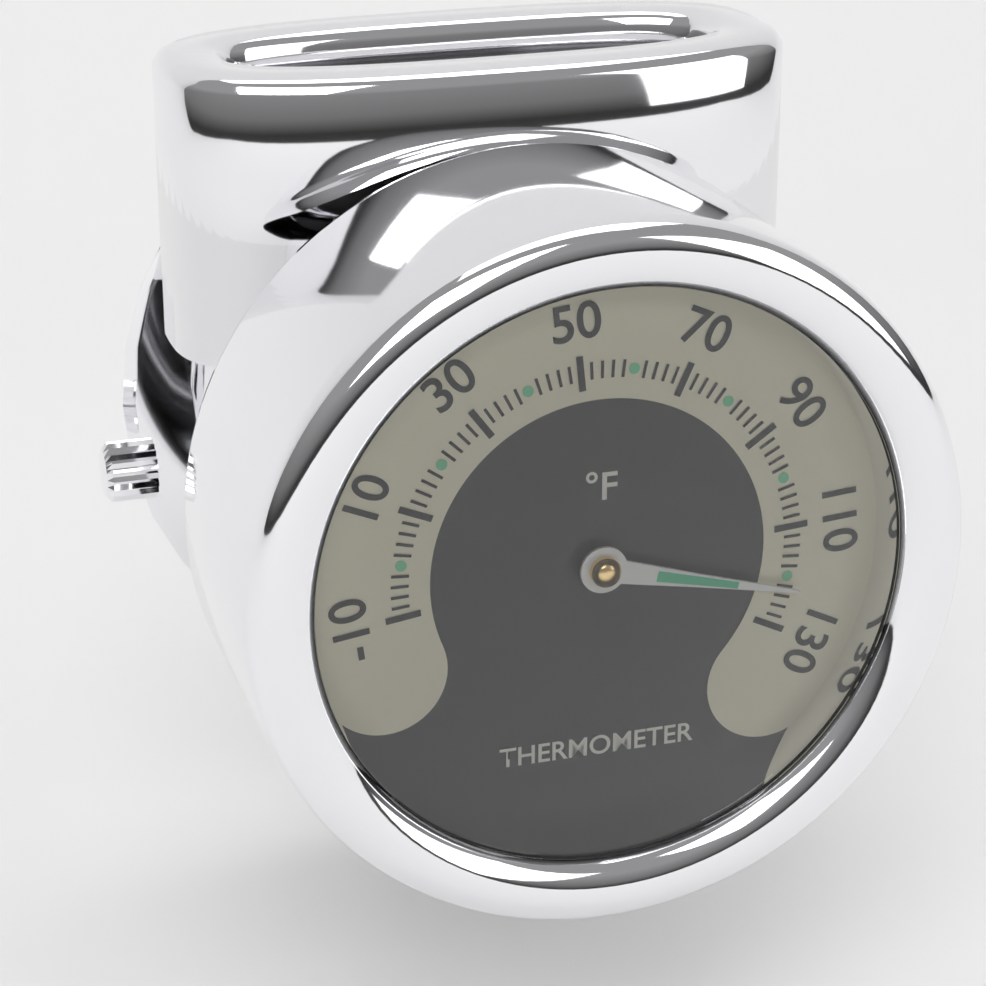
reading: 122 °F
